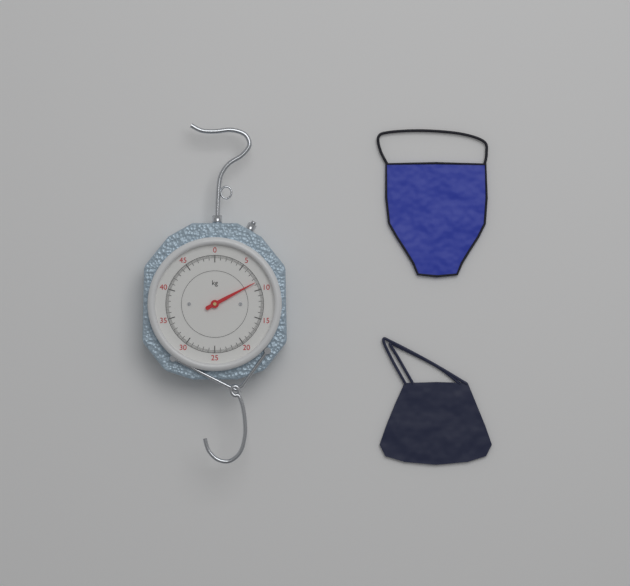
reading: 8.6 kg
